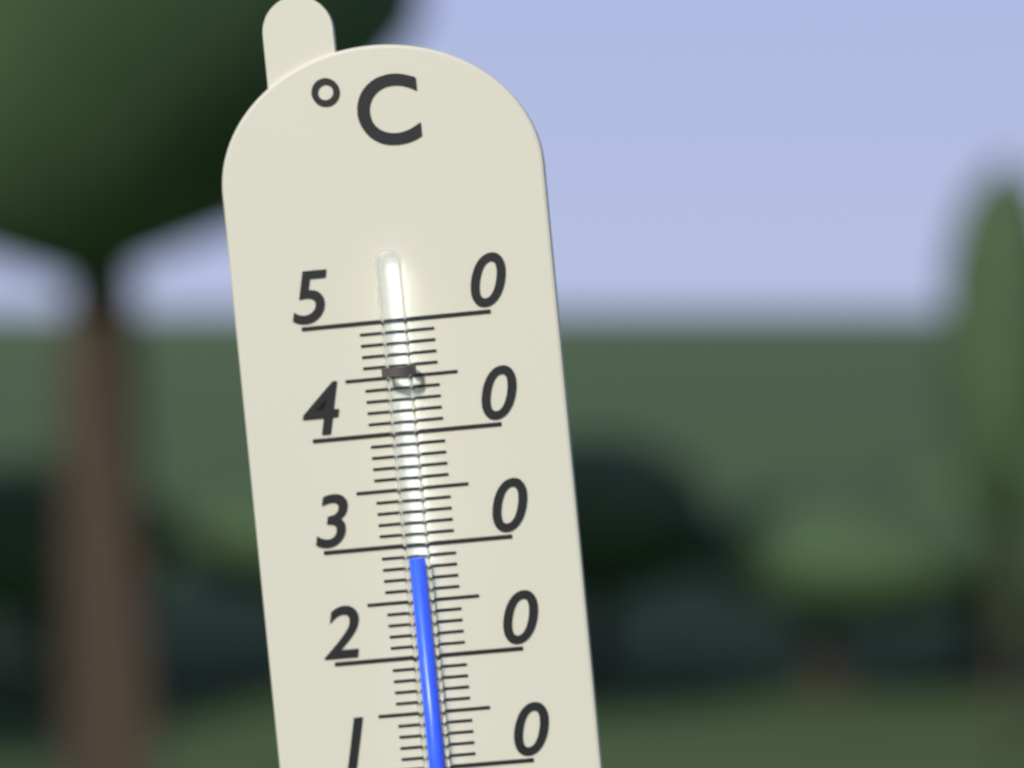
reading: 29 °C
